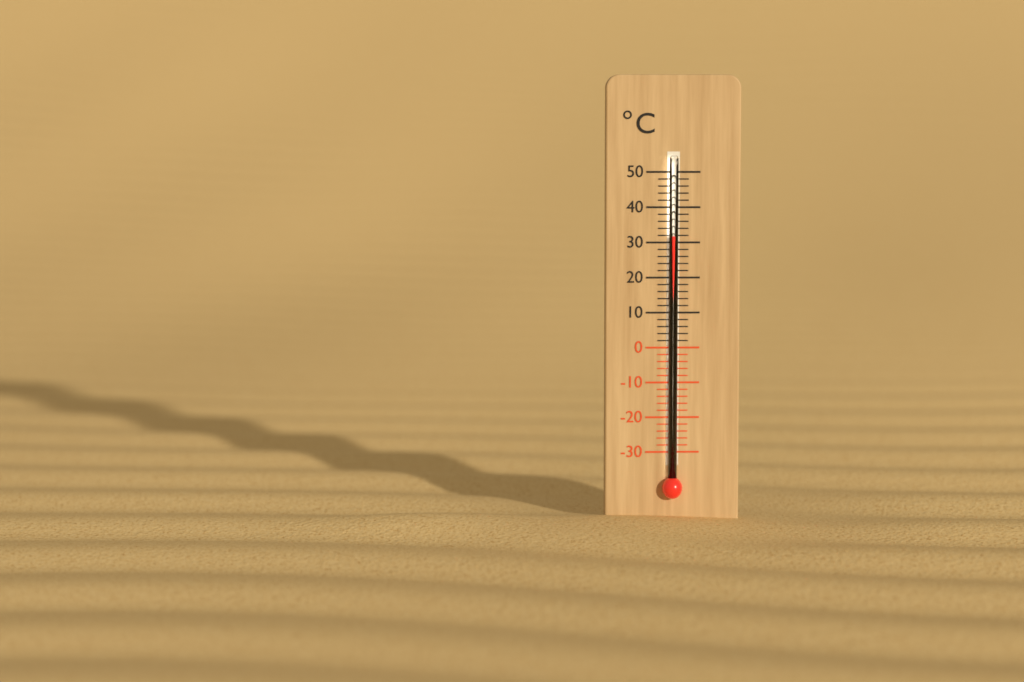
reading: 32 °C
